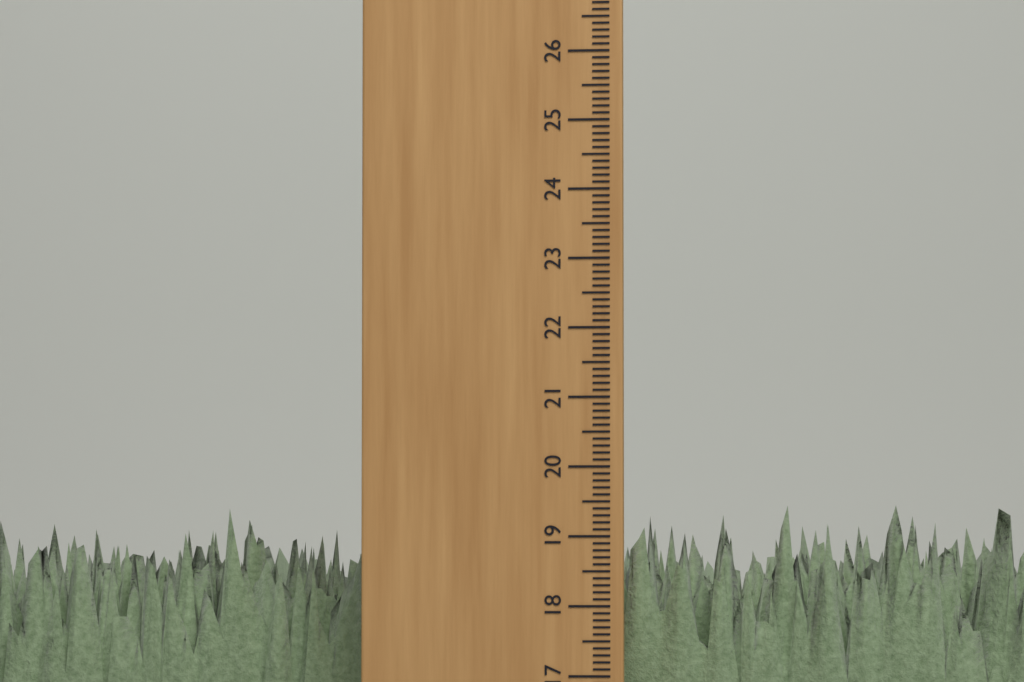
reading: 19.5 cm
